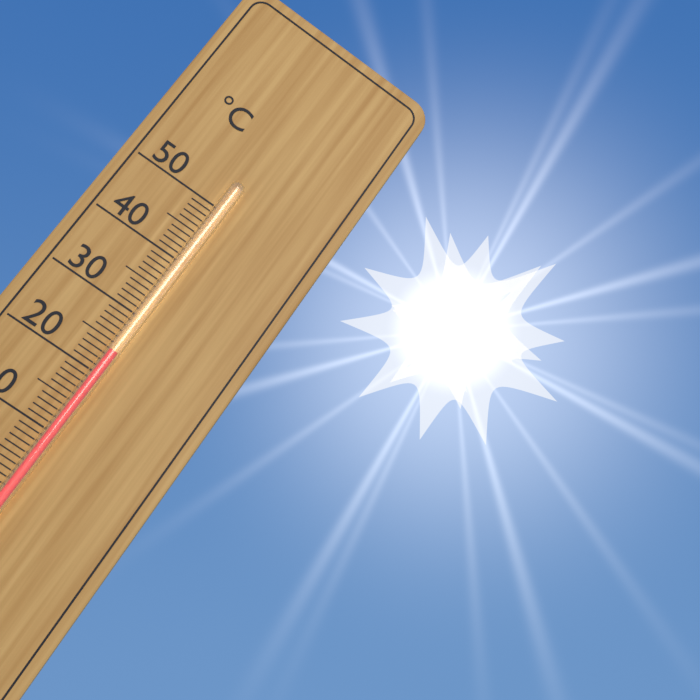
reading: 24 °C
